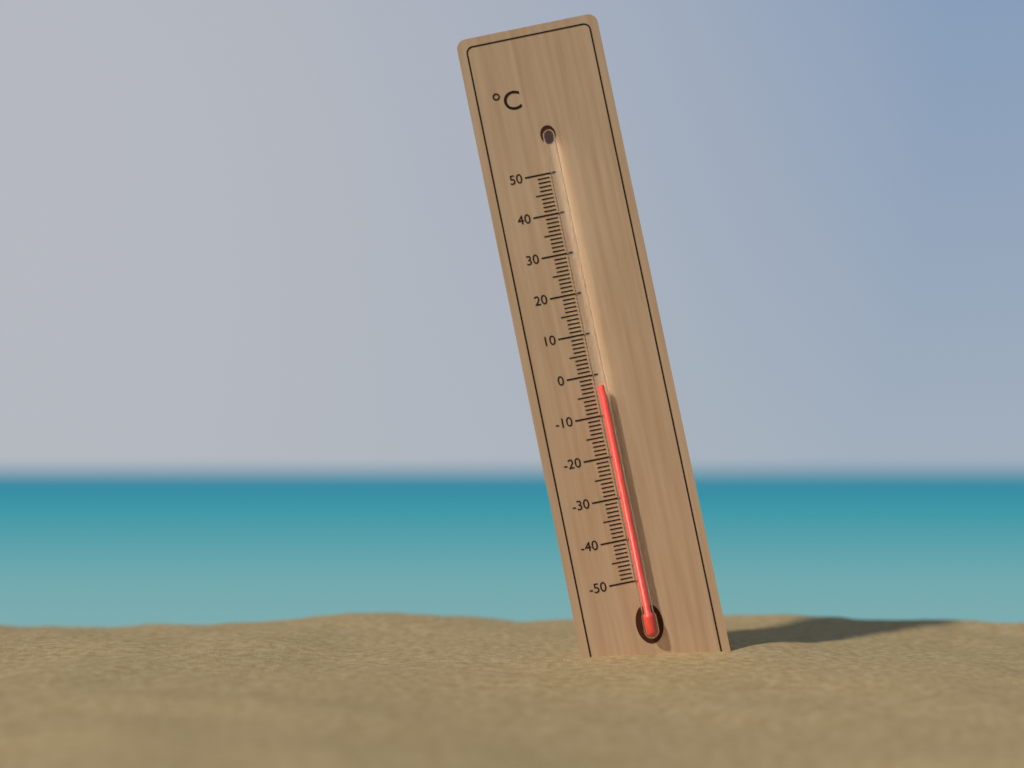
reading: -3 °C
